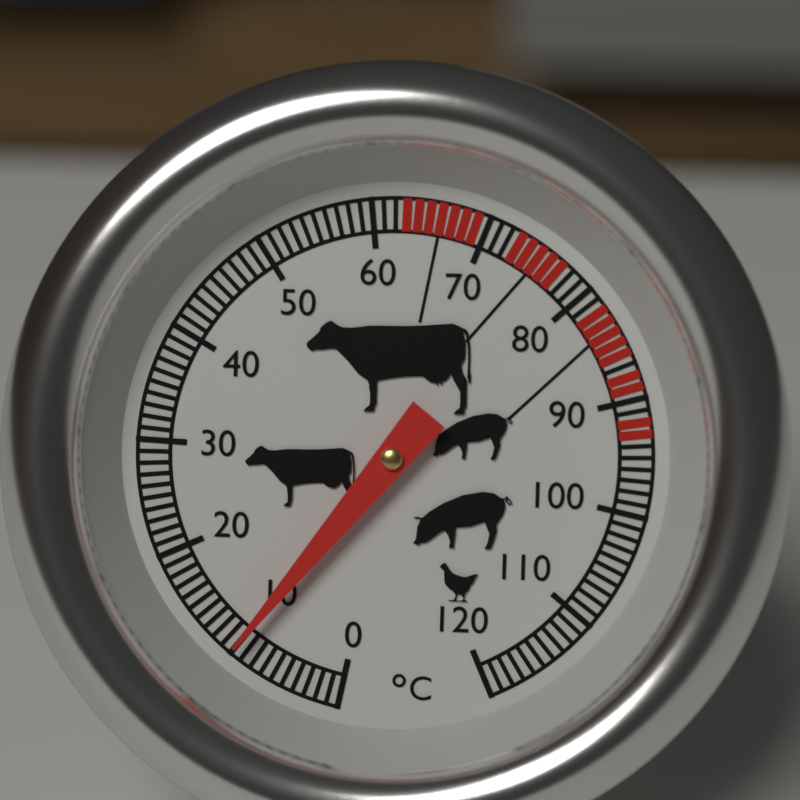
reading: 10 °C
